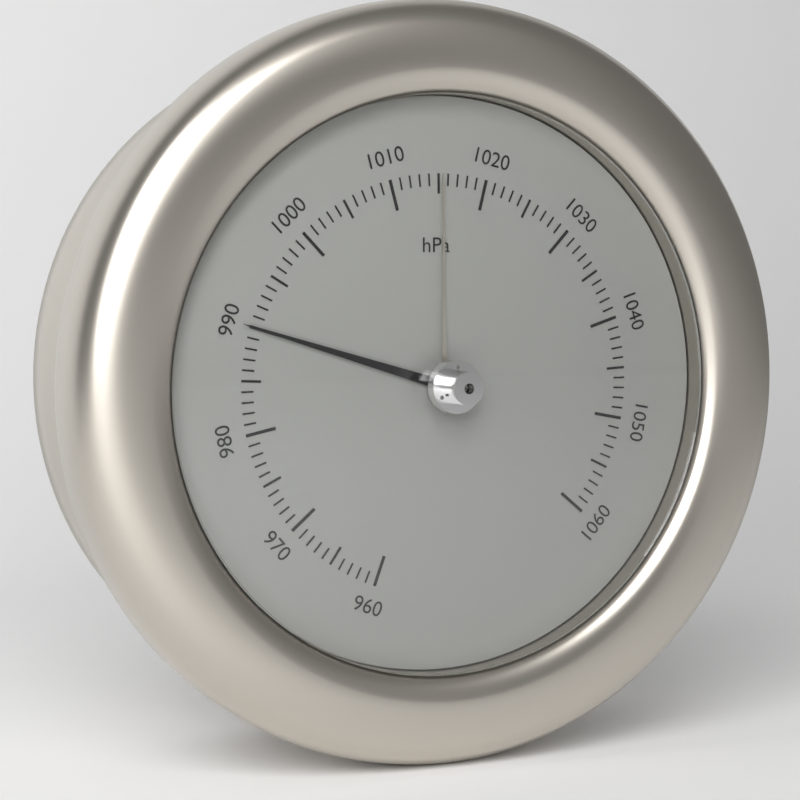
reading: 990 hPa
